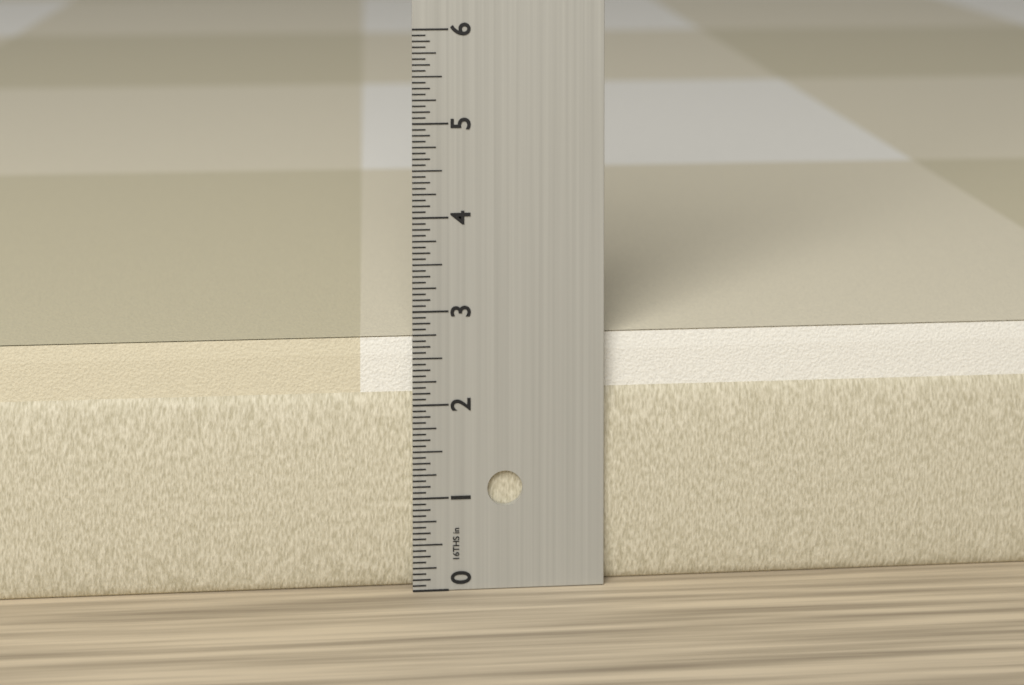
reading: 2.6875 in
